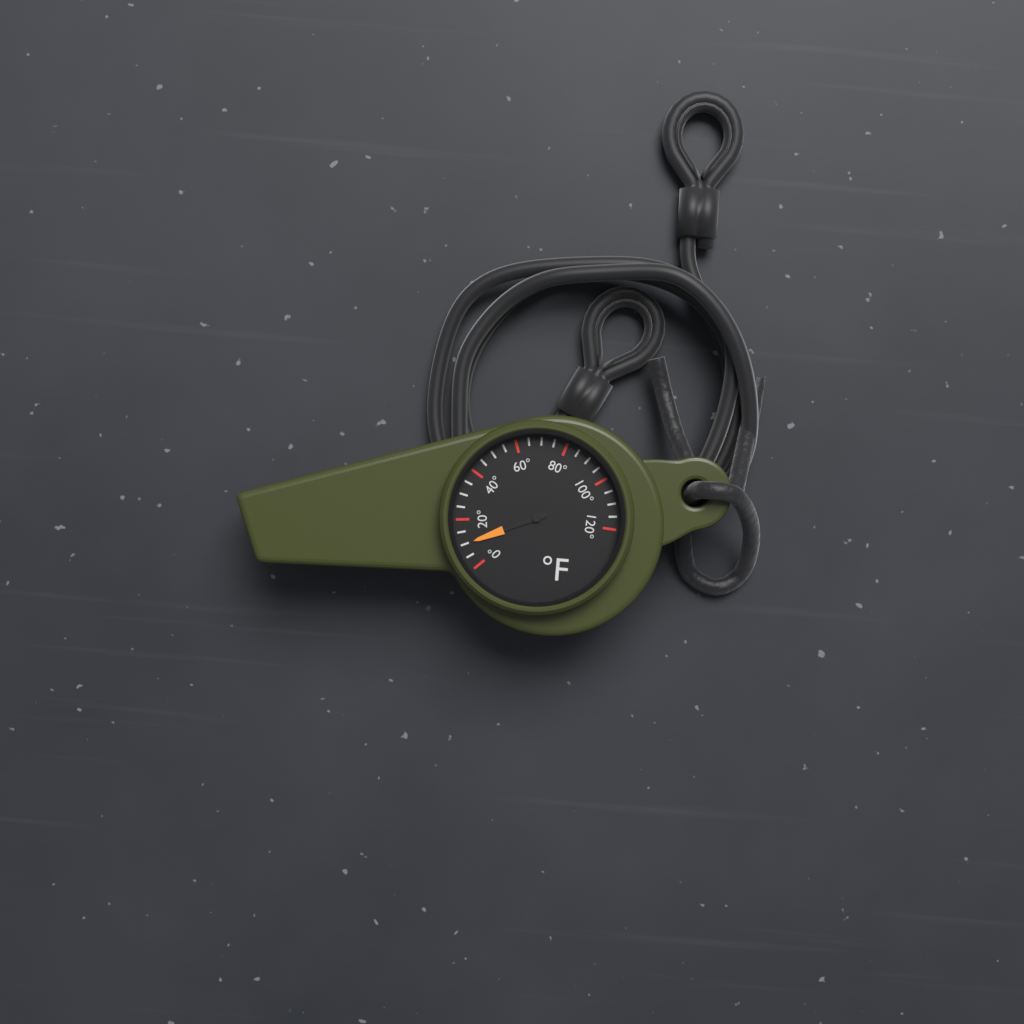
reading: 10 °F
